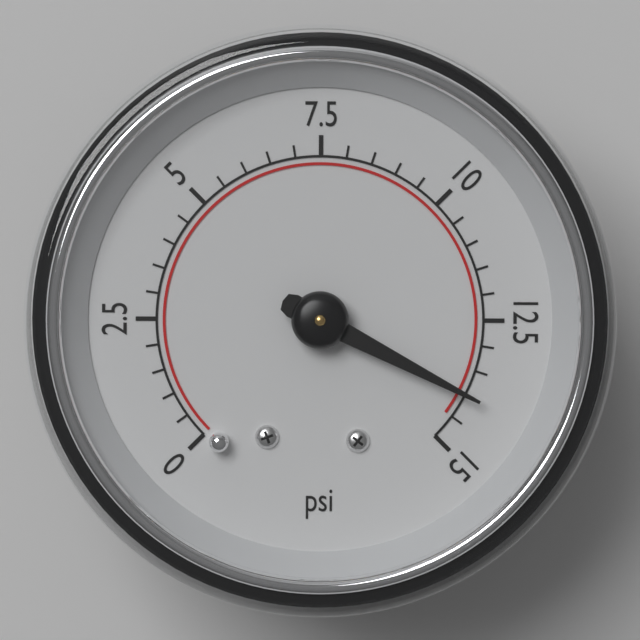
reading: 14.0 psi
